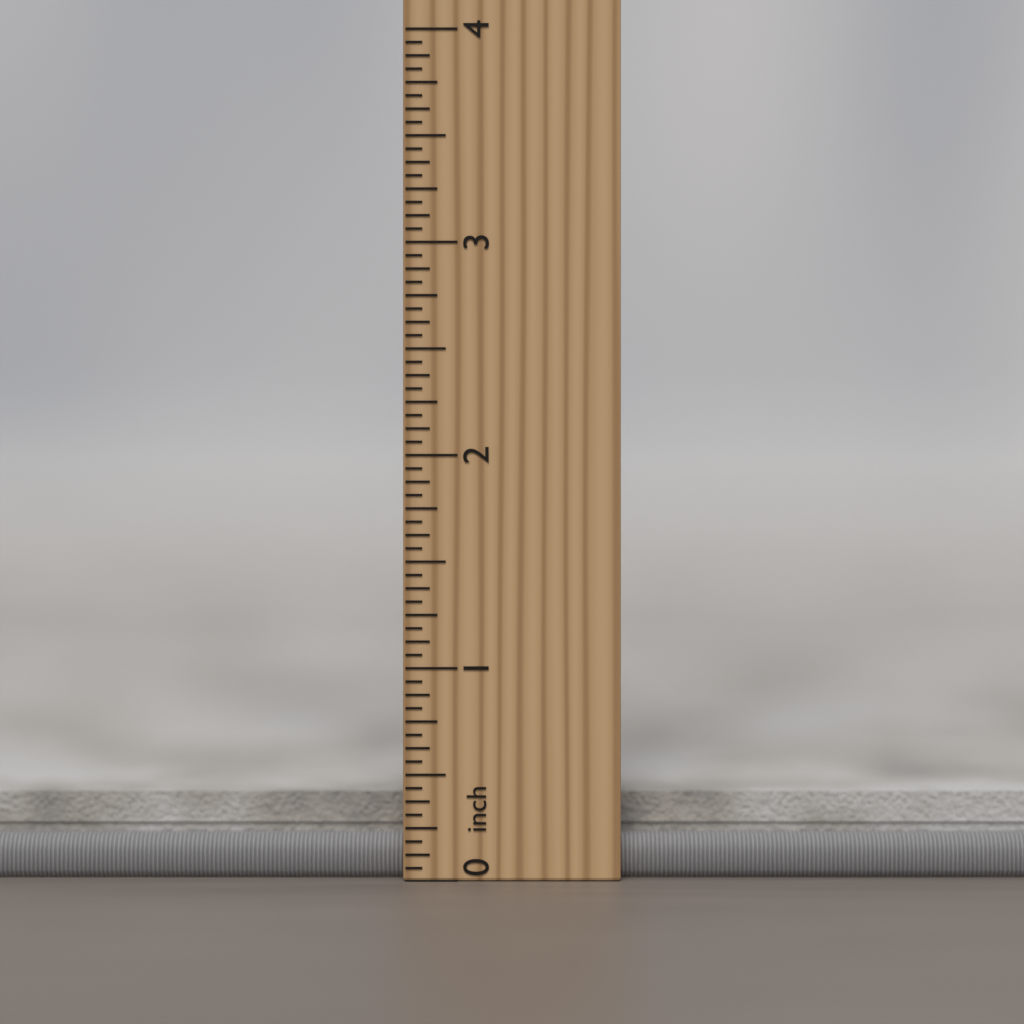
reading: 0.4000 inch
